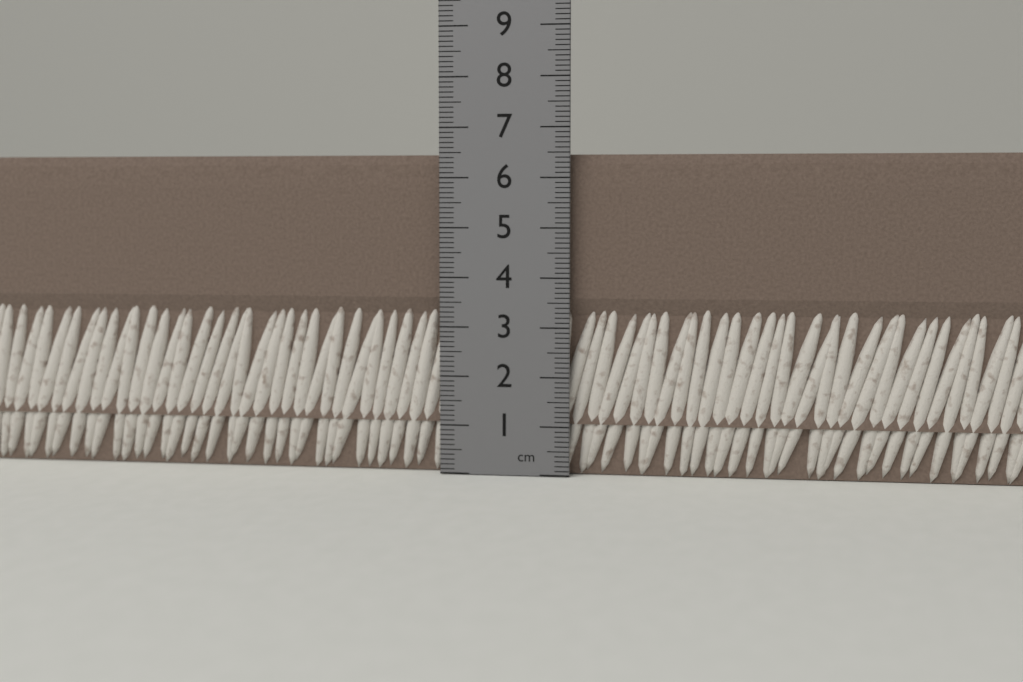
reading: 6.5 cm
